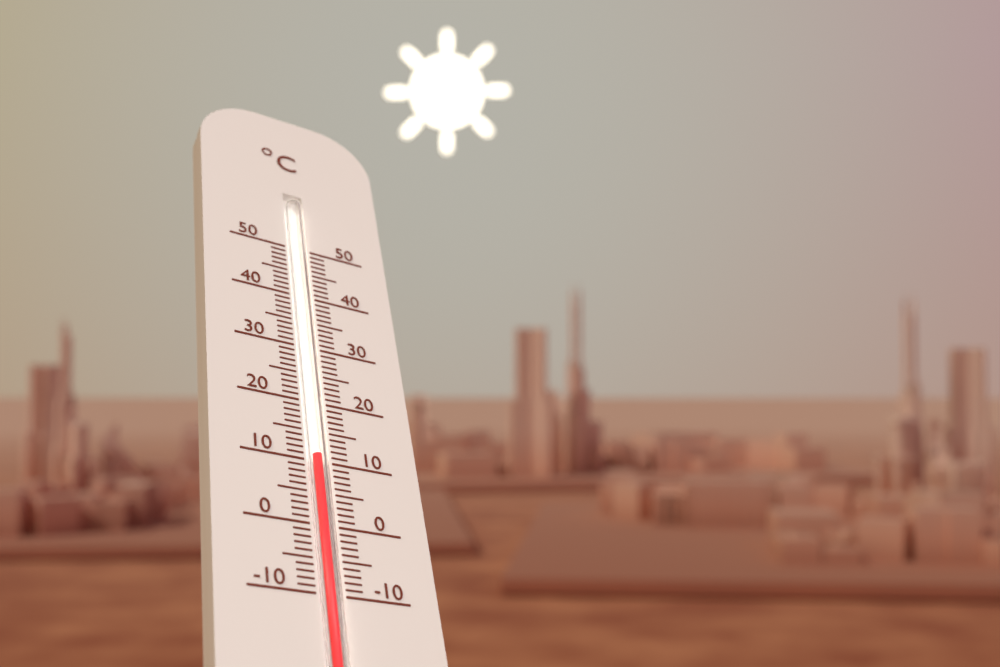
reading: 11 °C
